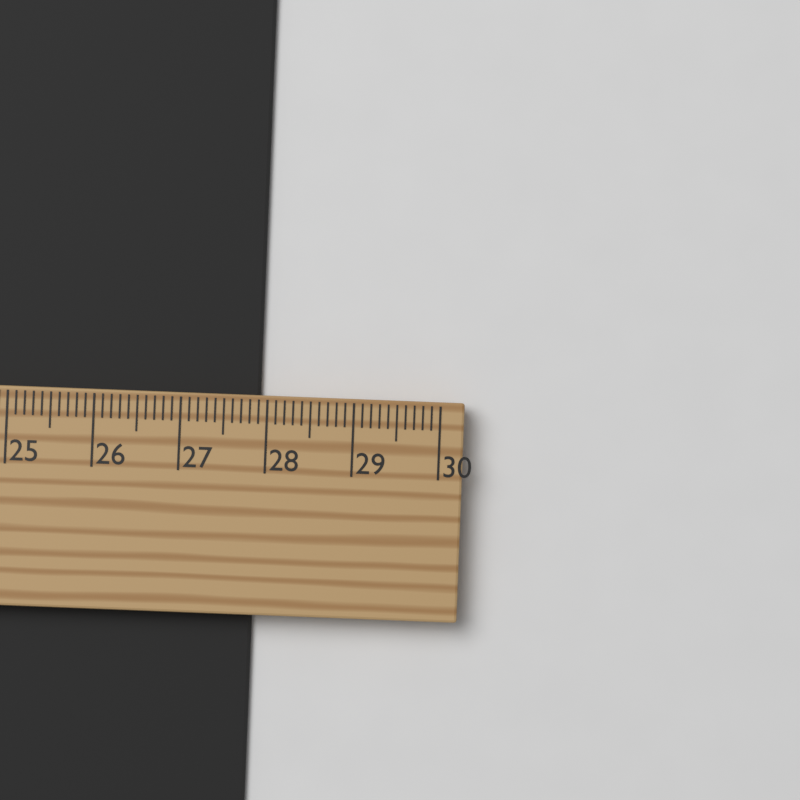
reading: 27.9 cm
